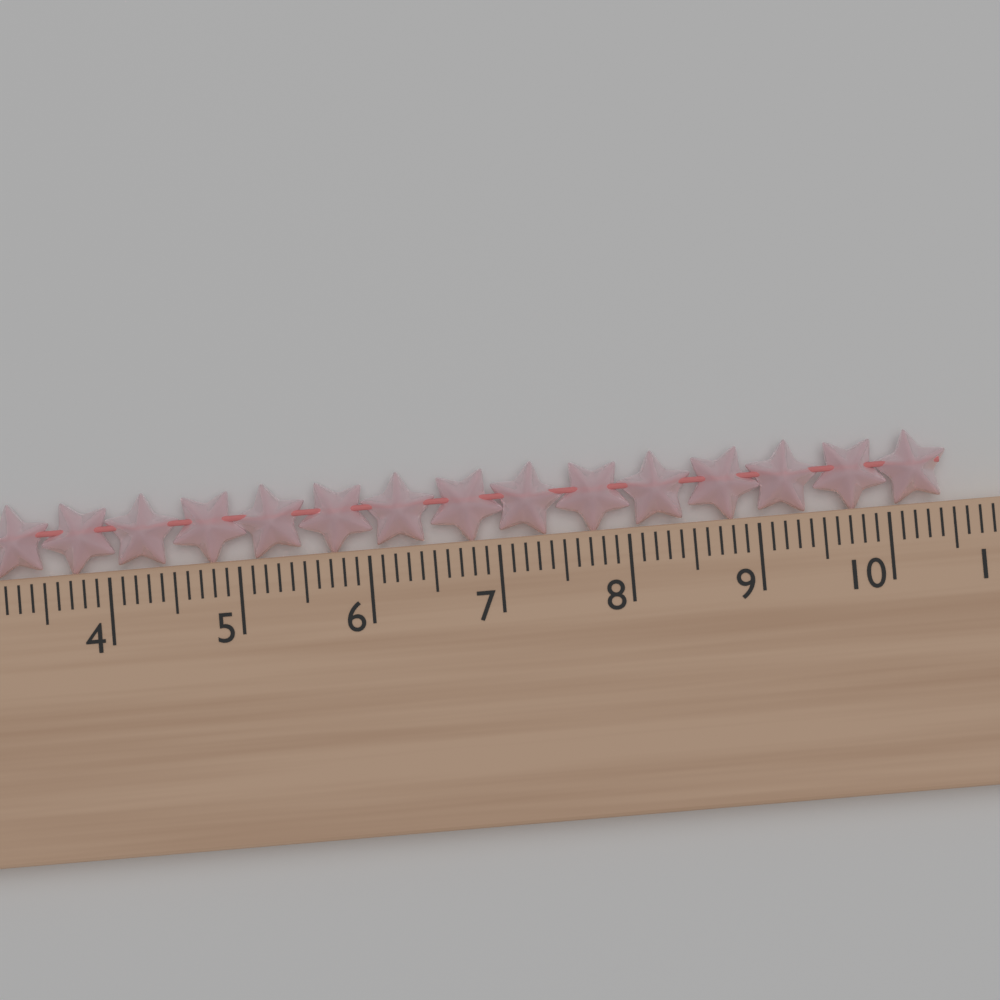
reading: 10.5 cm
